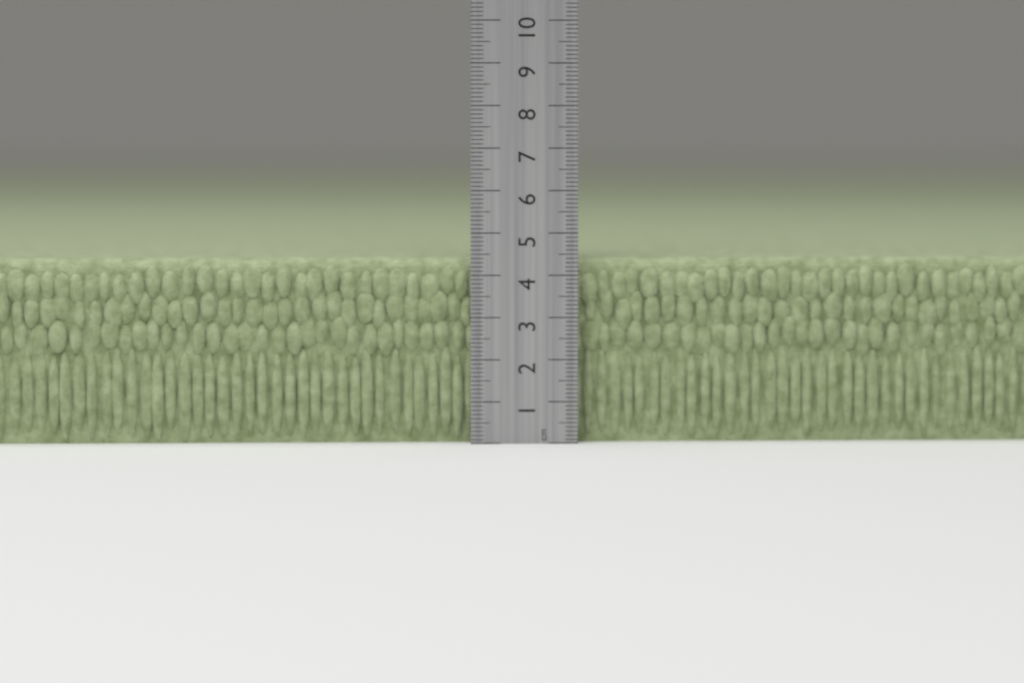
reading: 4.4 cm
